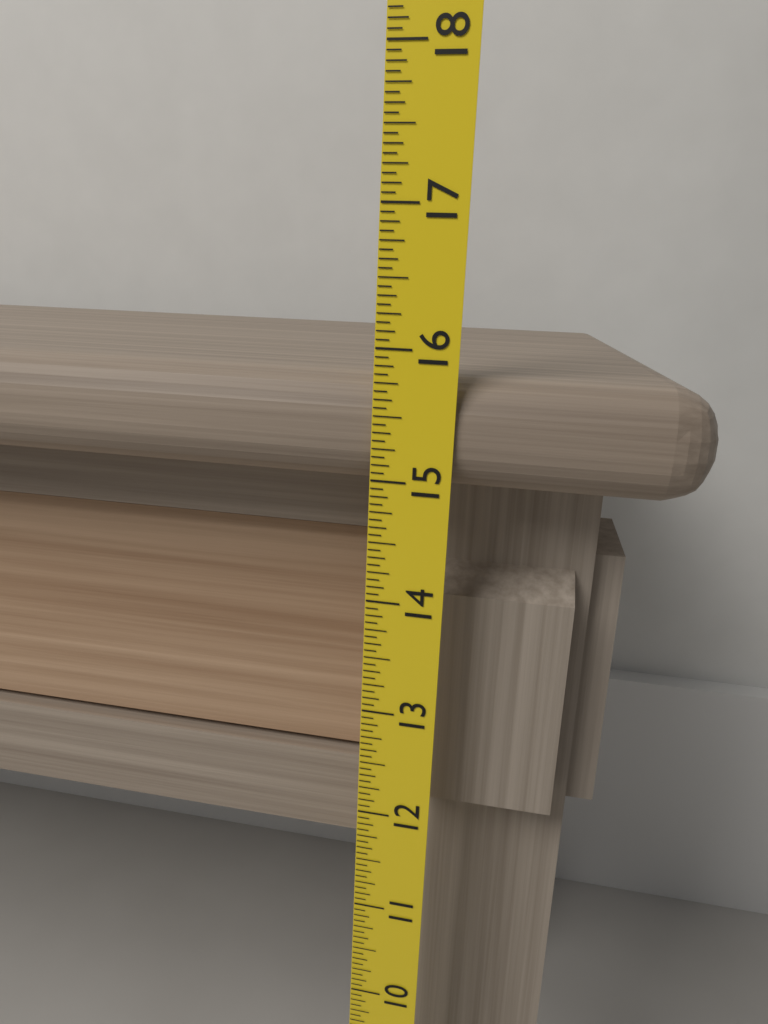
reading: 15.8125 (no unit)
